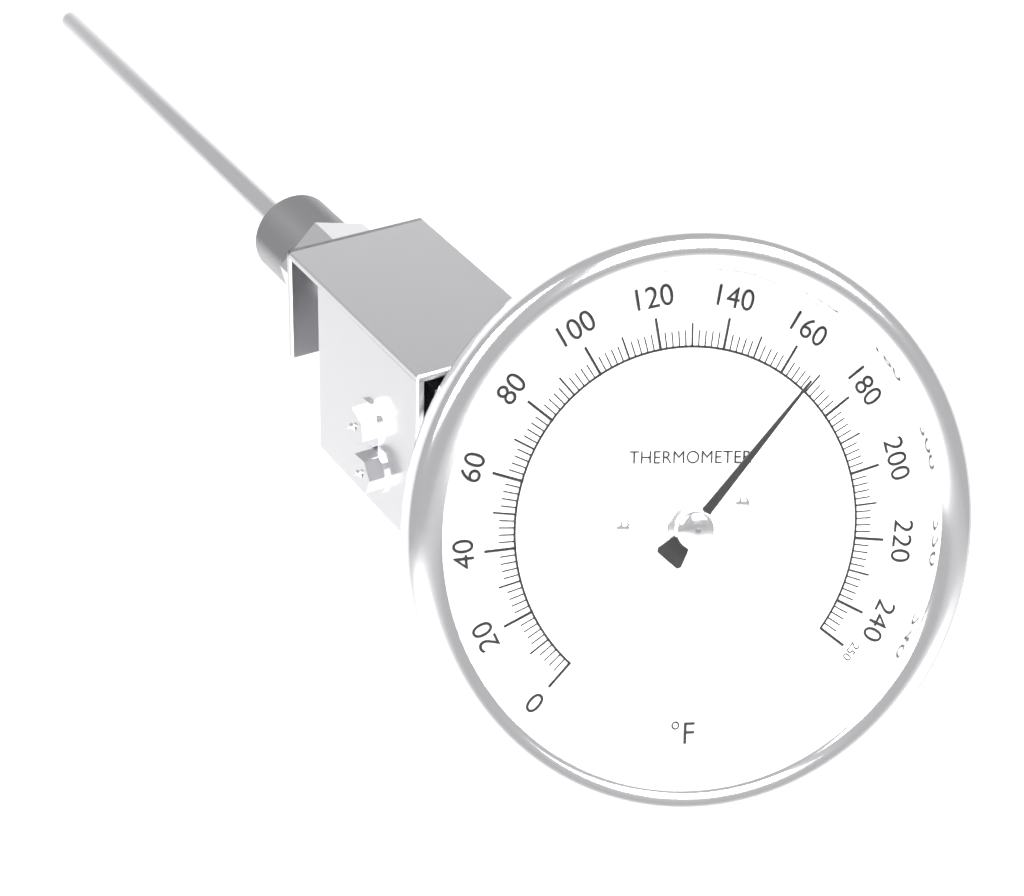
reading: 168 °F
